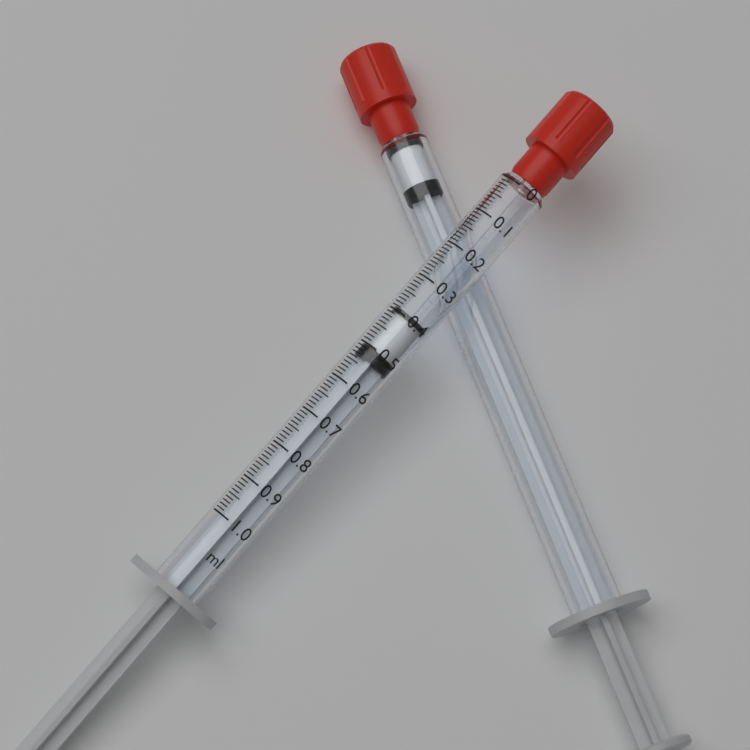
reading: 0.39 ml
